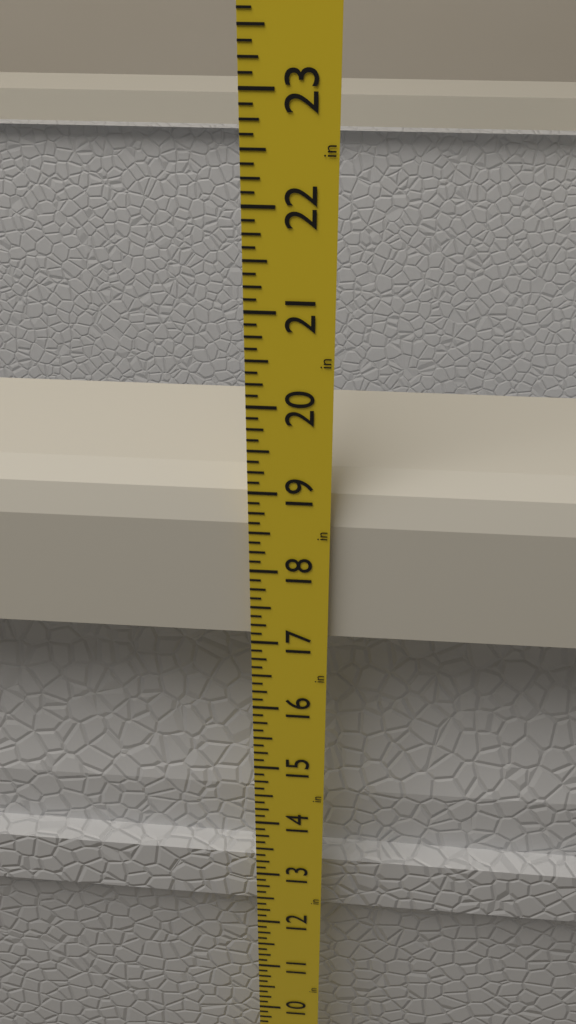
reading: 19.000 in
